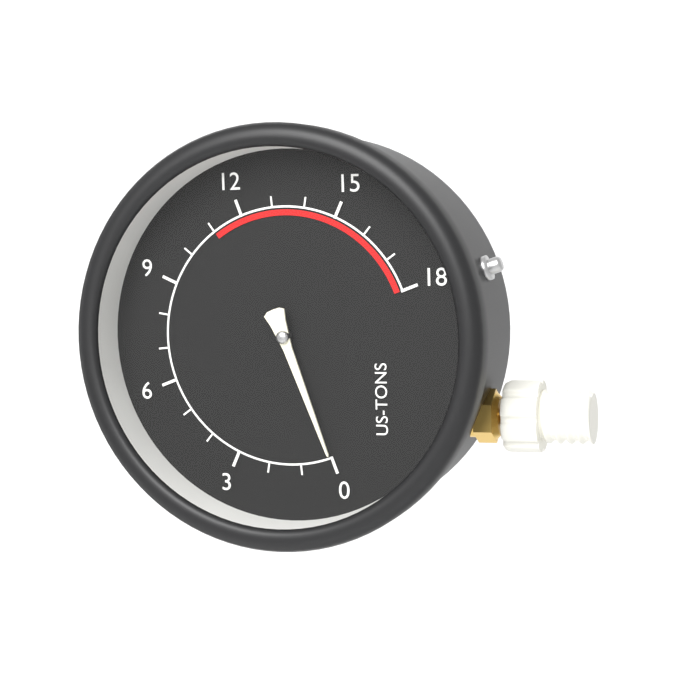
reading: 0 US-TONS
